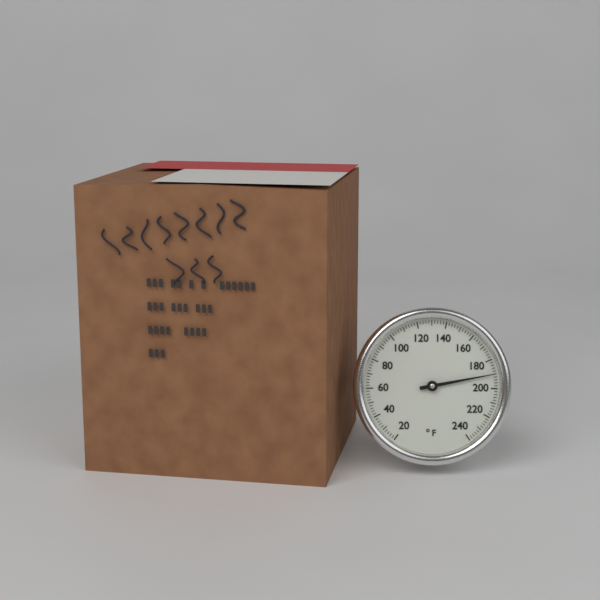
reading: 190 °F
